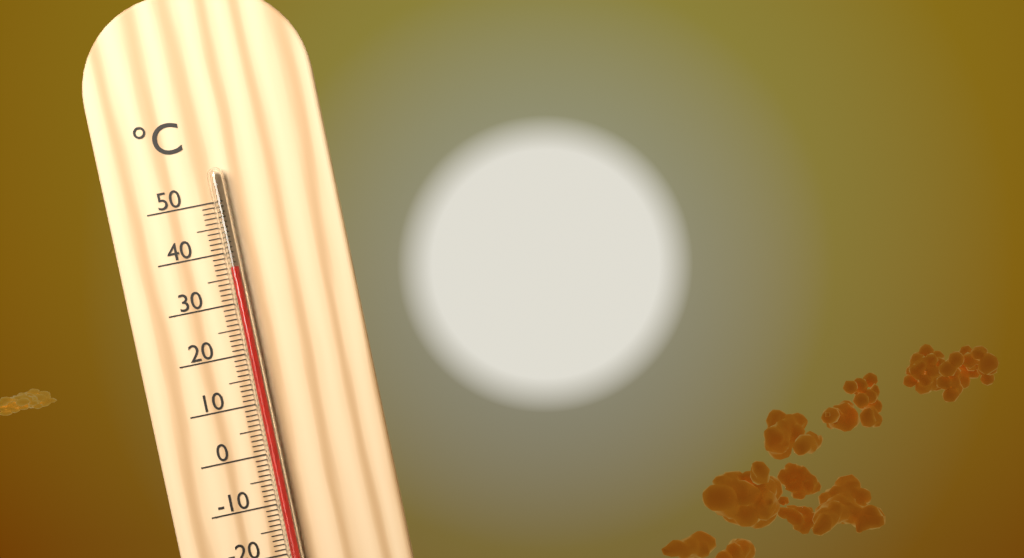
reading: 37 °C
